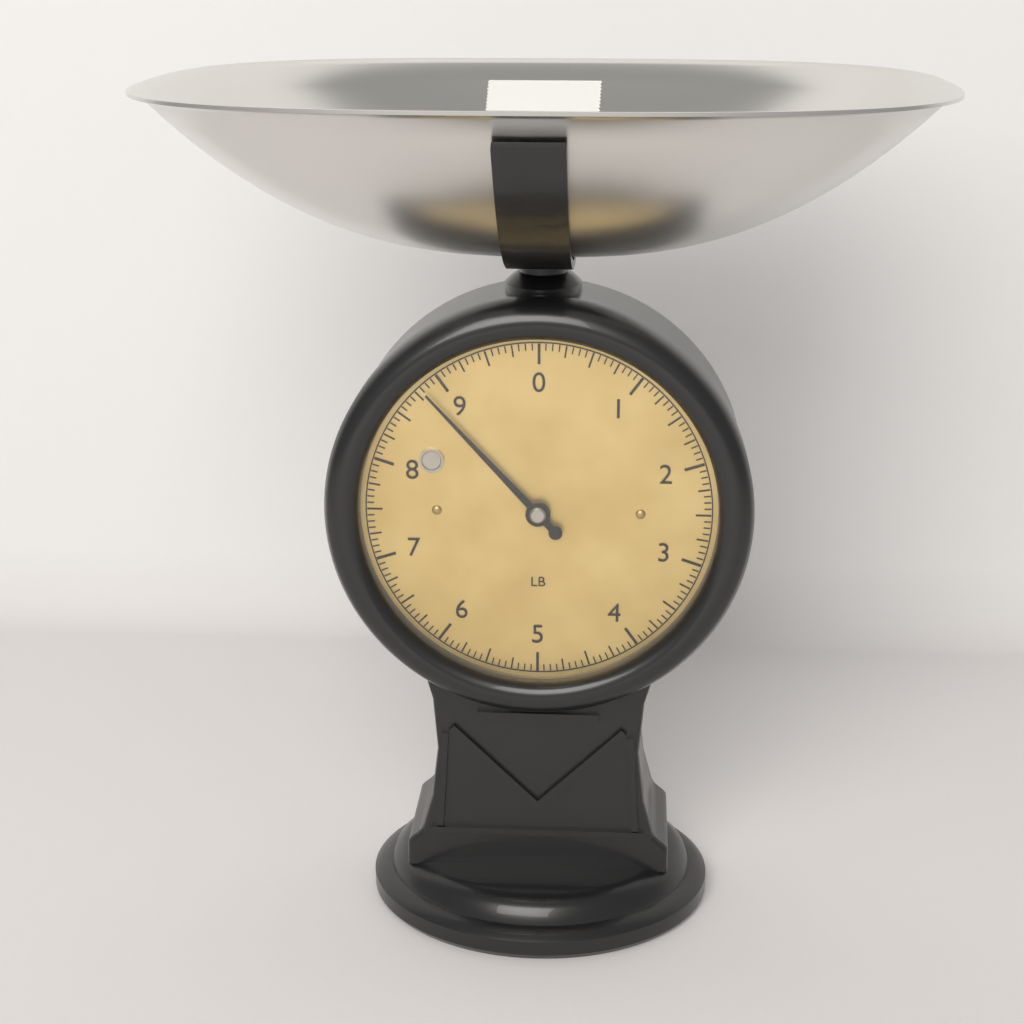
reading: 8.8125 lb
